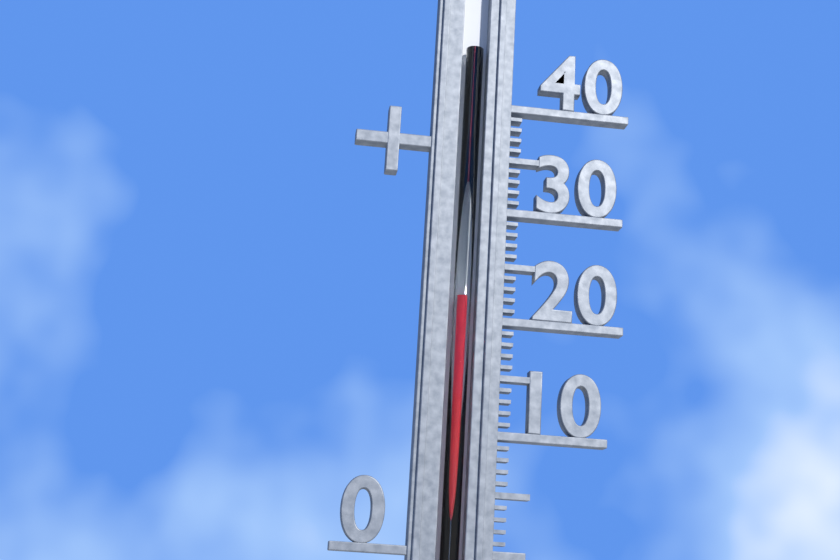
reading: 22 (no unit)
